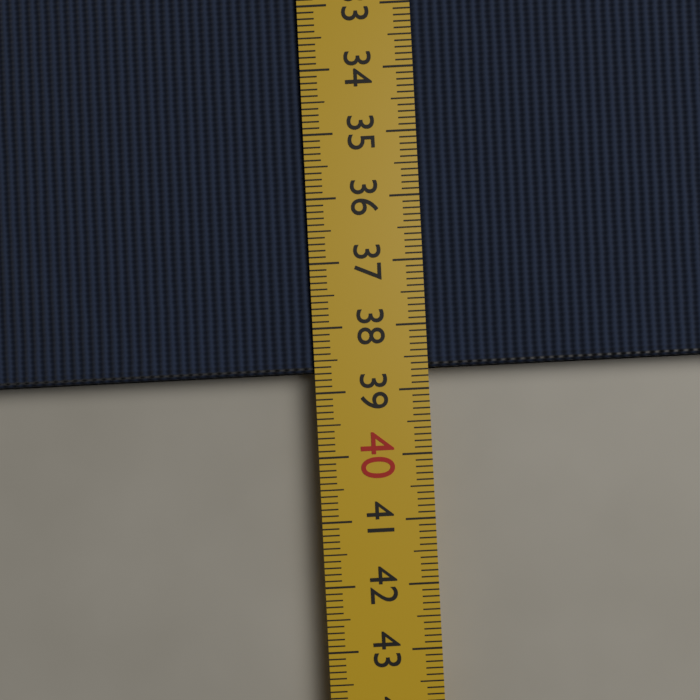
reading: 38.7 cm
